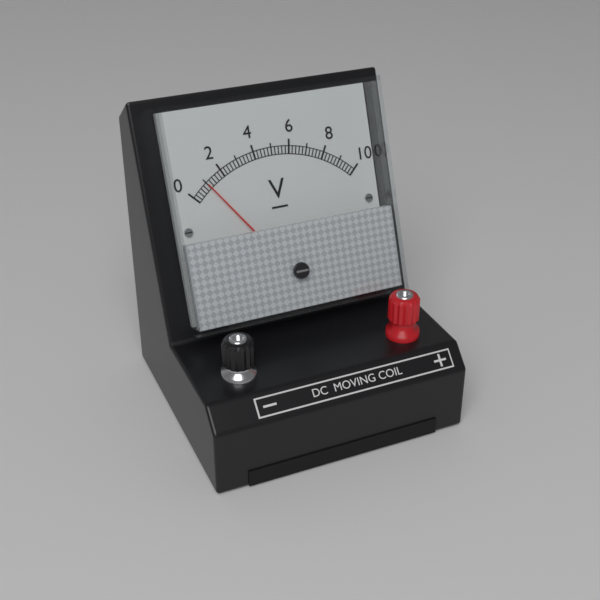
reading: 1.0 V
